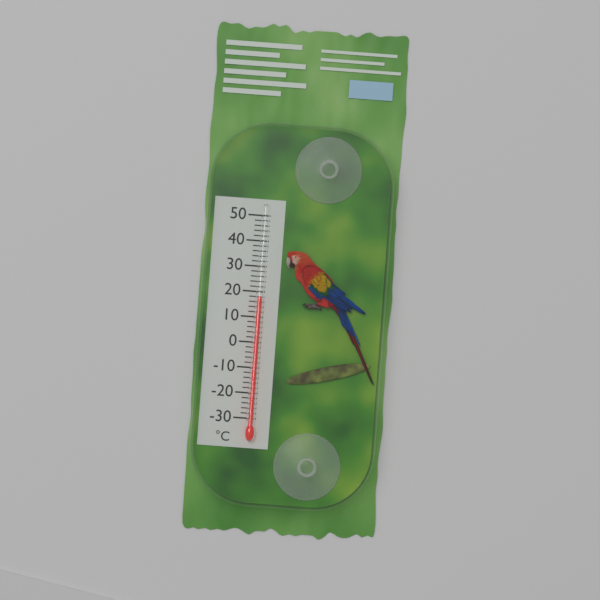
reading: 18 °C
